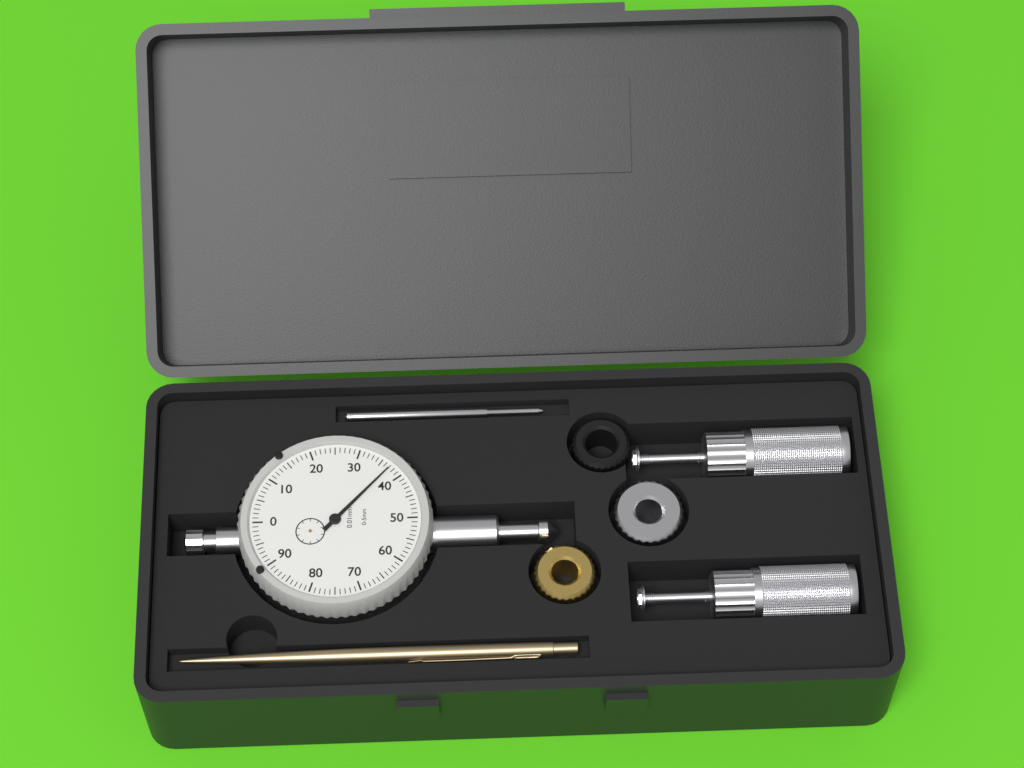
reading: 0.37 mm
